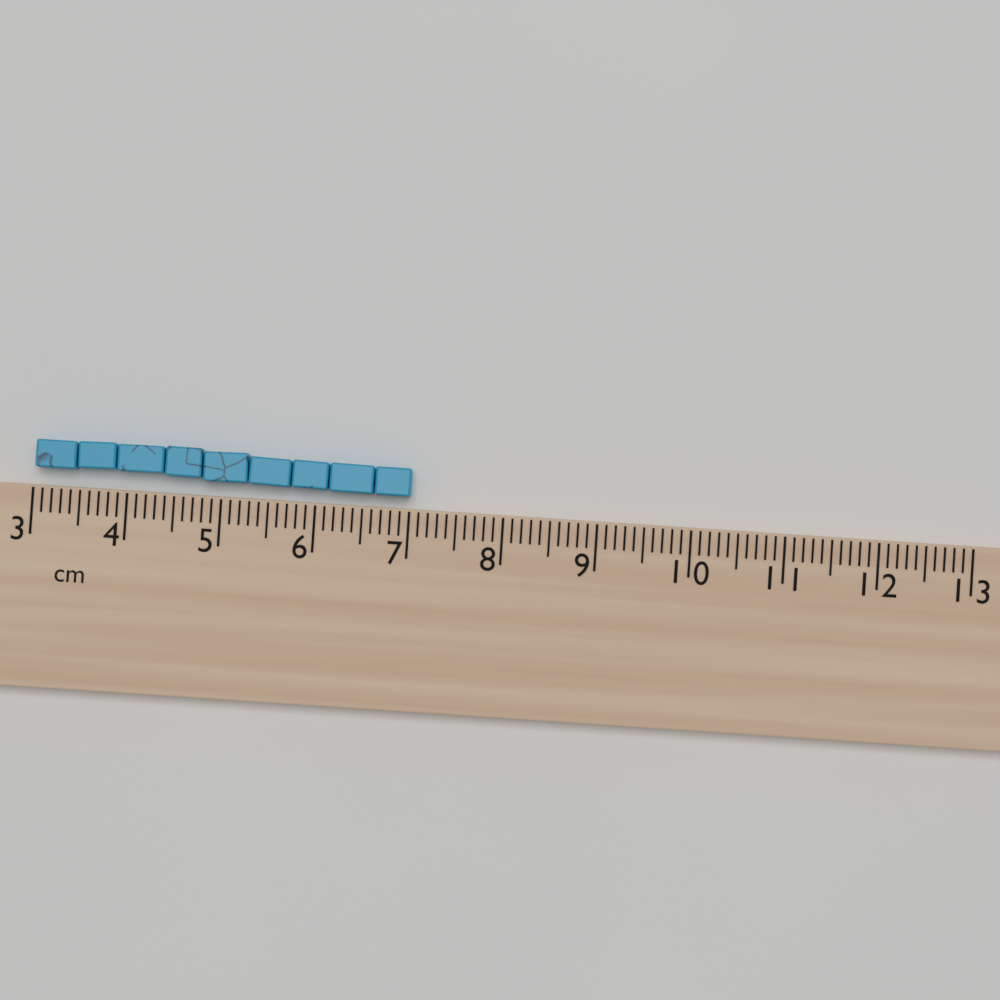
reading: 7.0 cm
